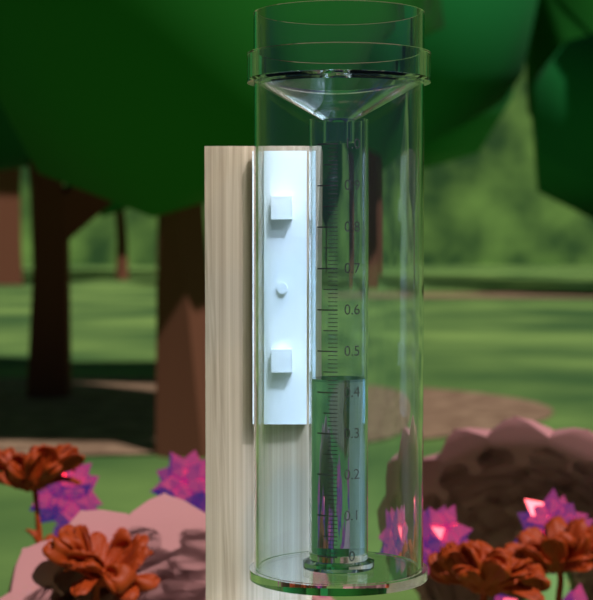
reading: 0.43 (no unit)
